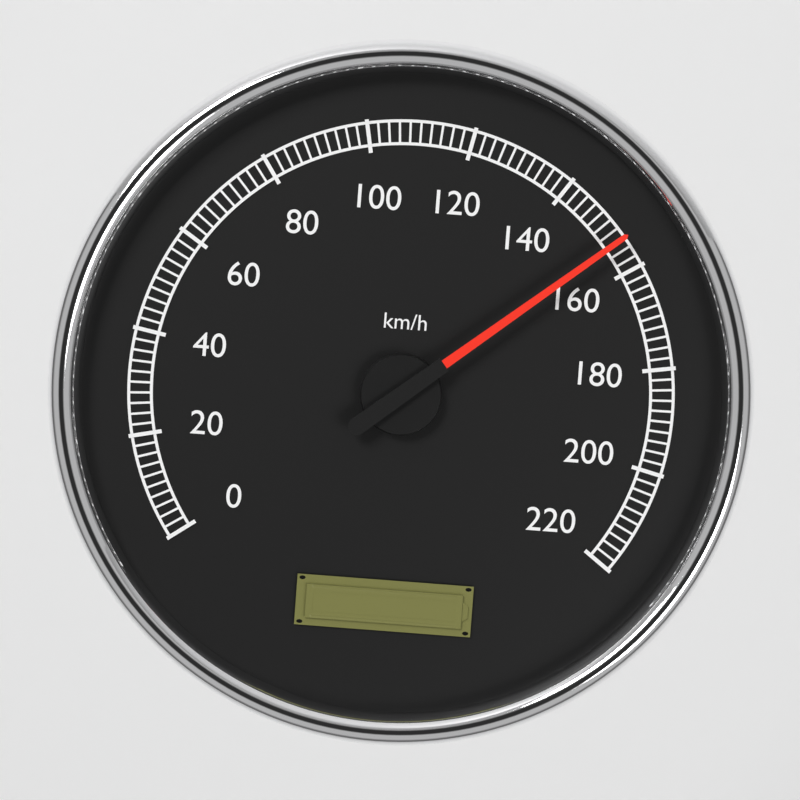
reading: 154 km/h
